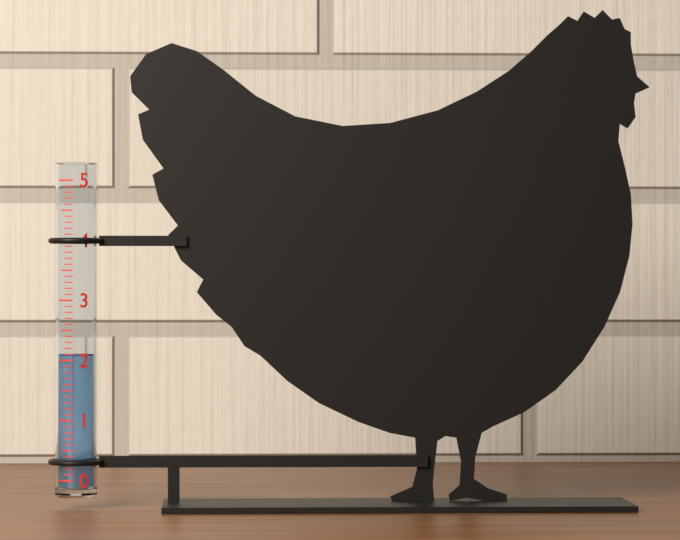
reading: 2.1 (no unit)
